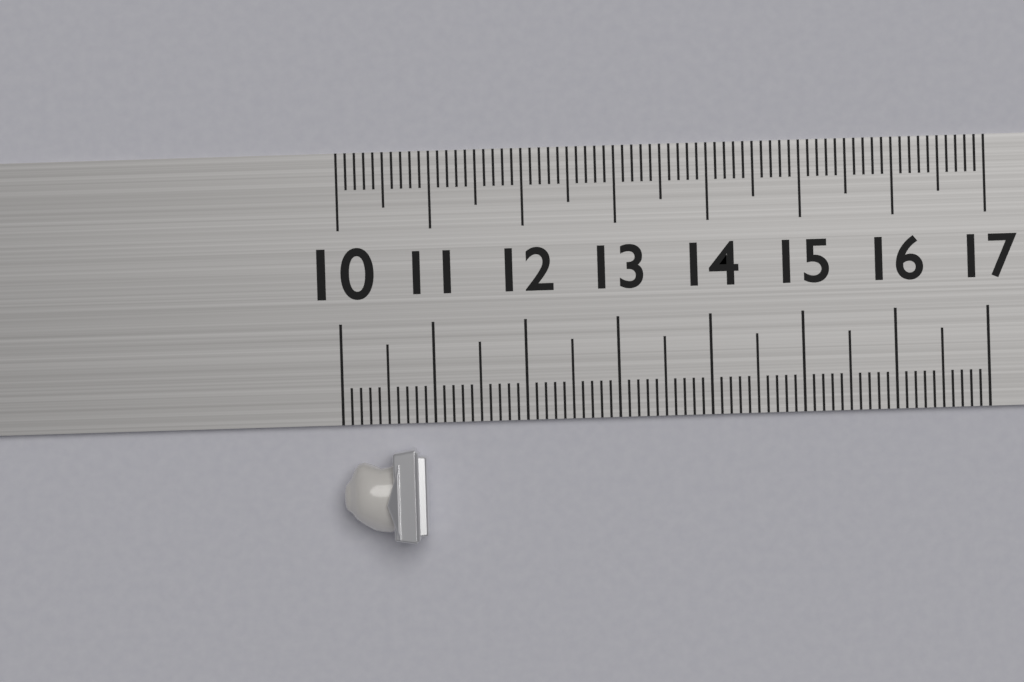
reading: 10.9 (no unit)
